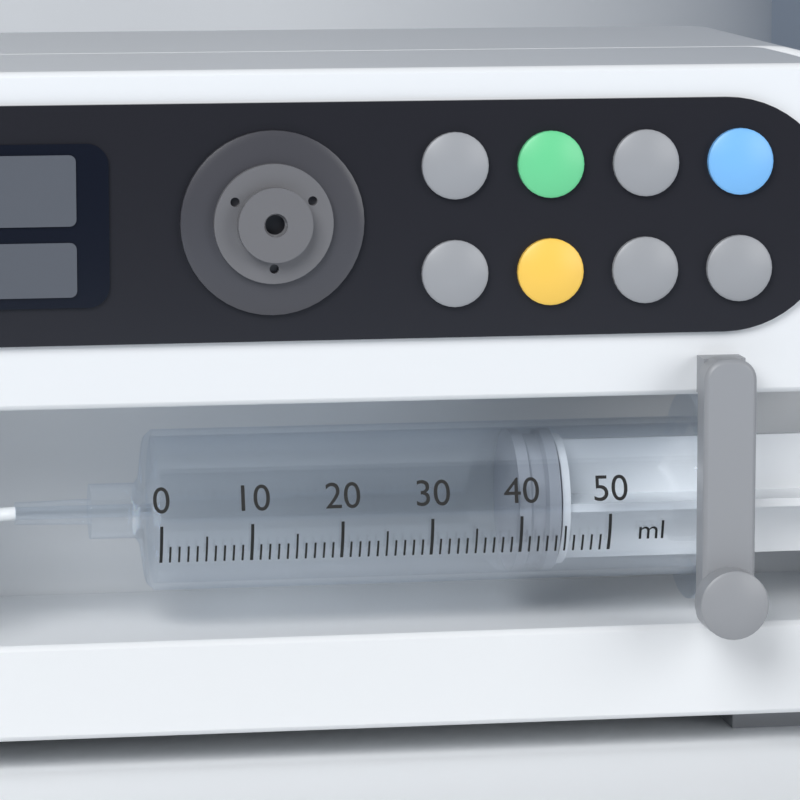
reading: 40 ml
